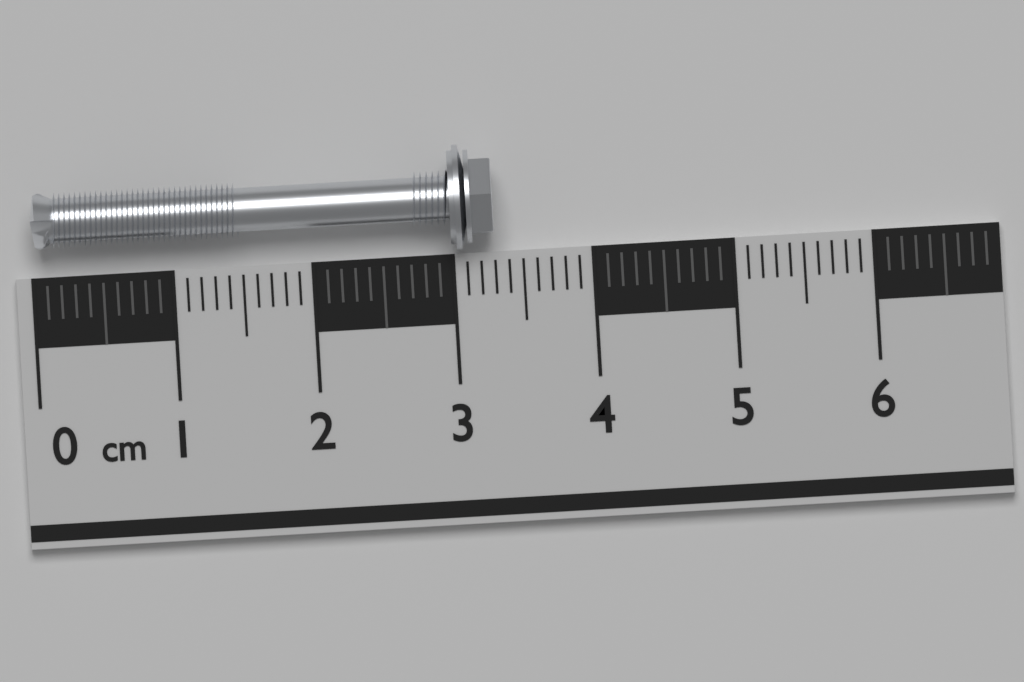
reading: 3.3 cm
